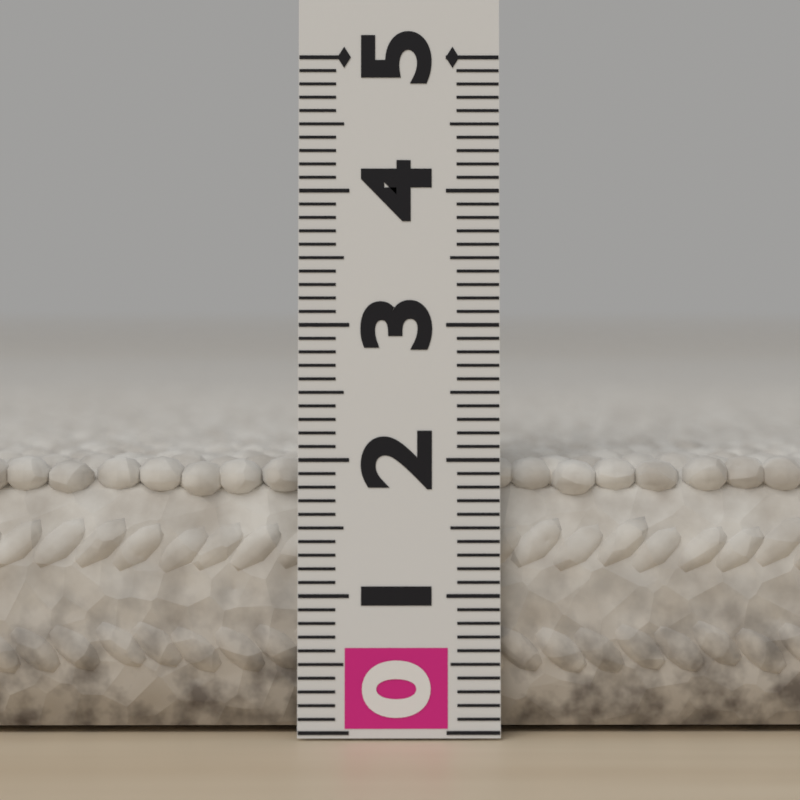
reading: 2.0 (no unit)
